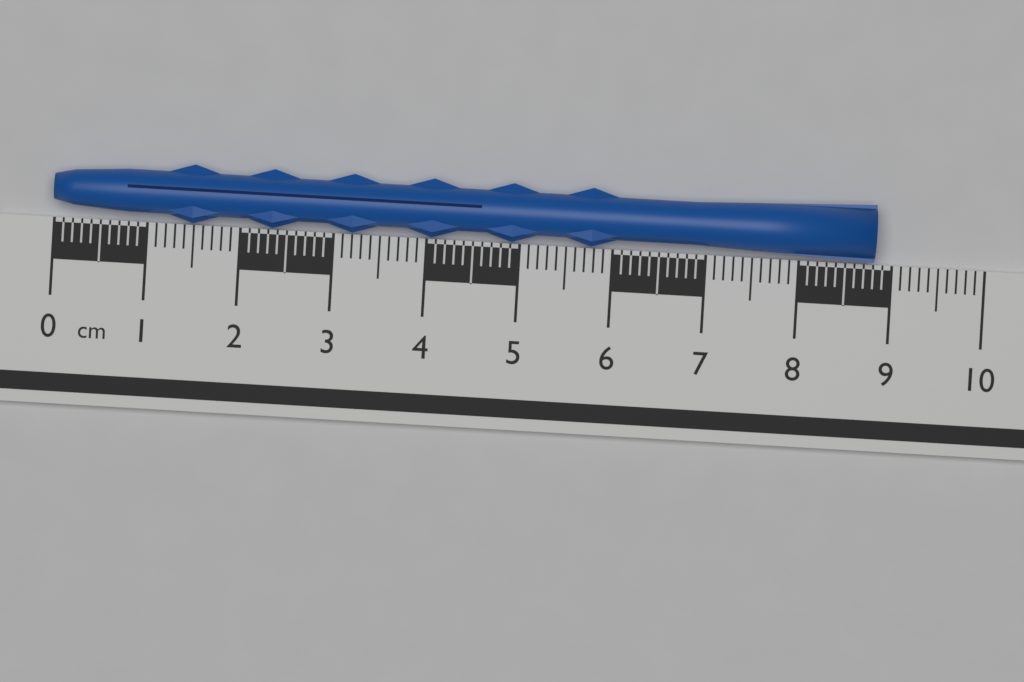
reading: 8.8 cm
